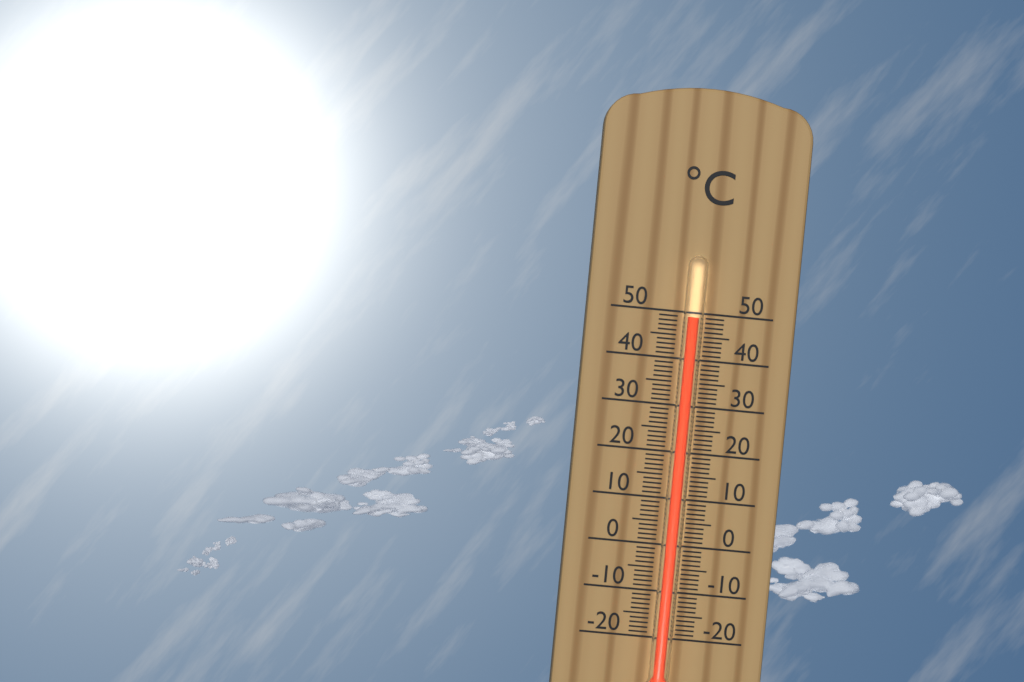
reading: 49 °C
